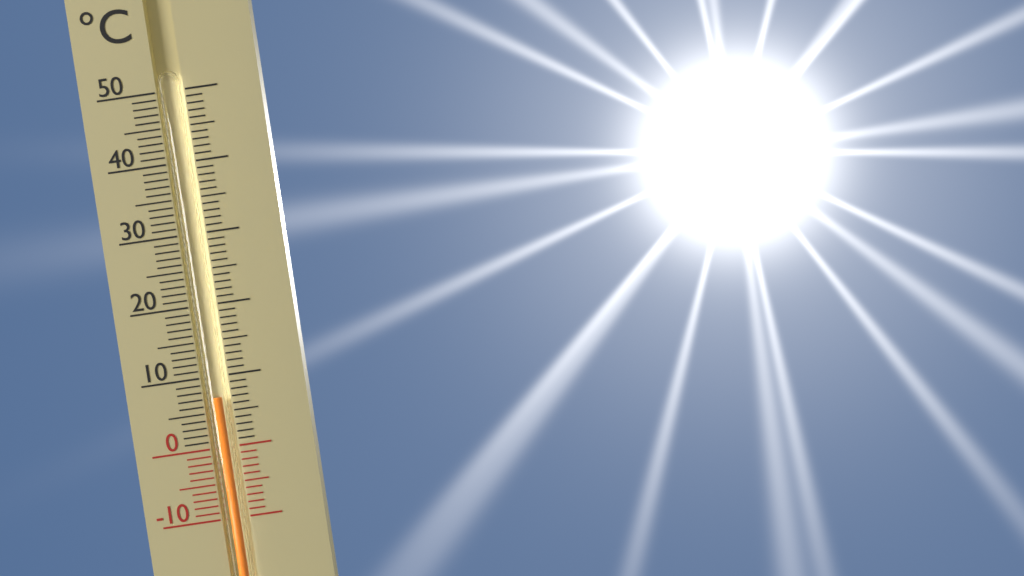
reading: 7 °C
